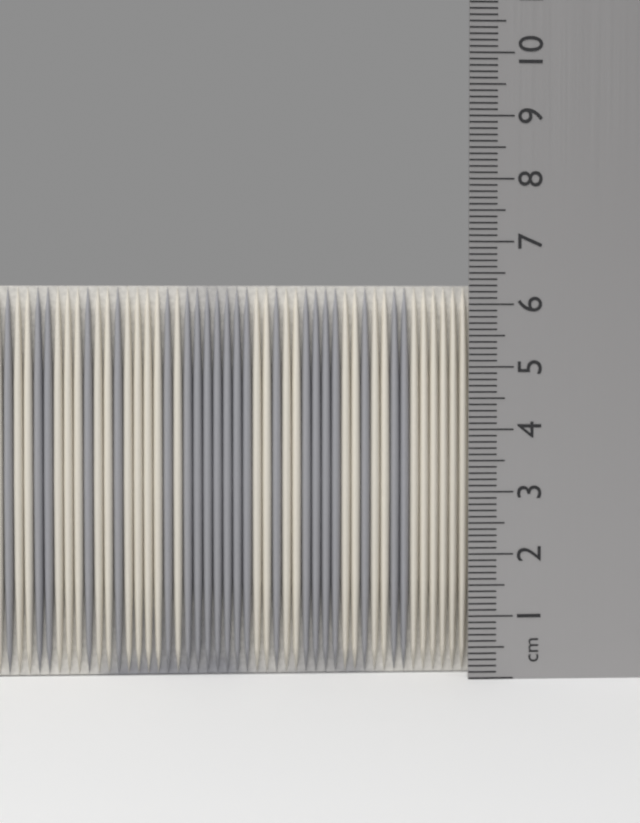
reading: 6.3 cm
